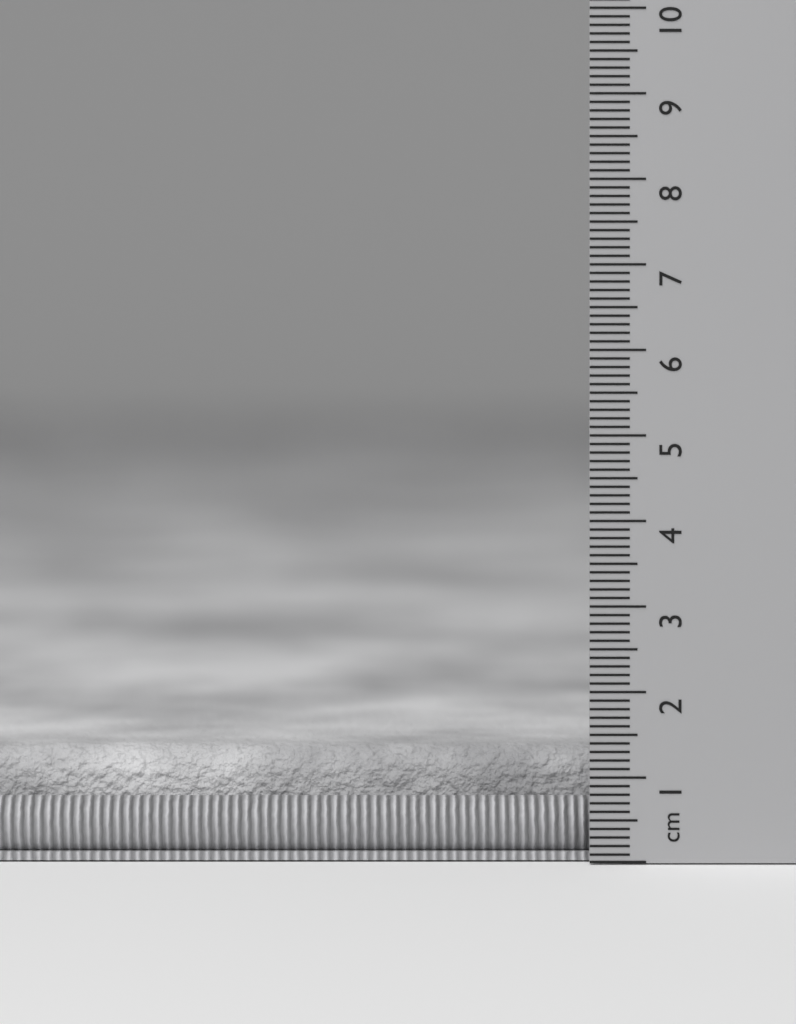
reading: 1.3 cm
